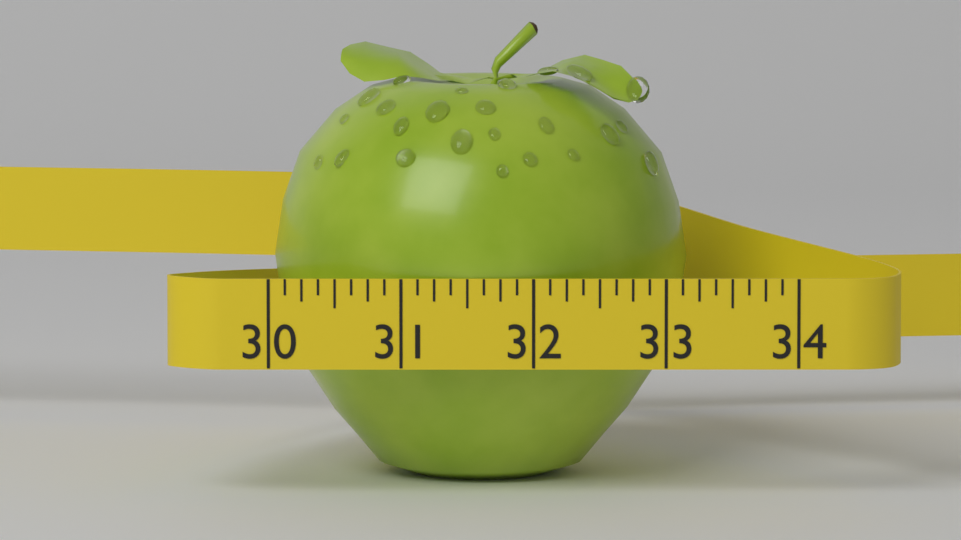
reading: 33.200 (no unit)
